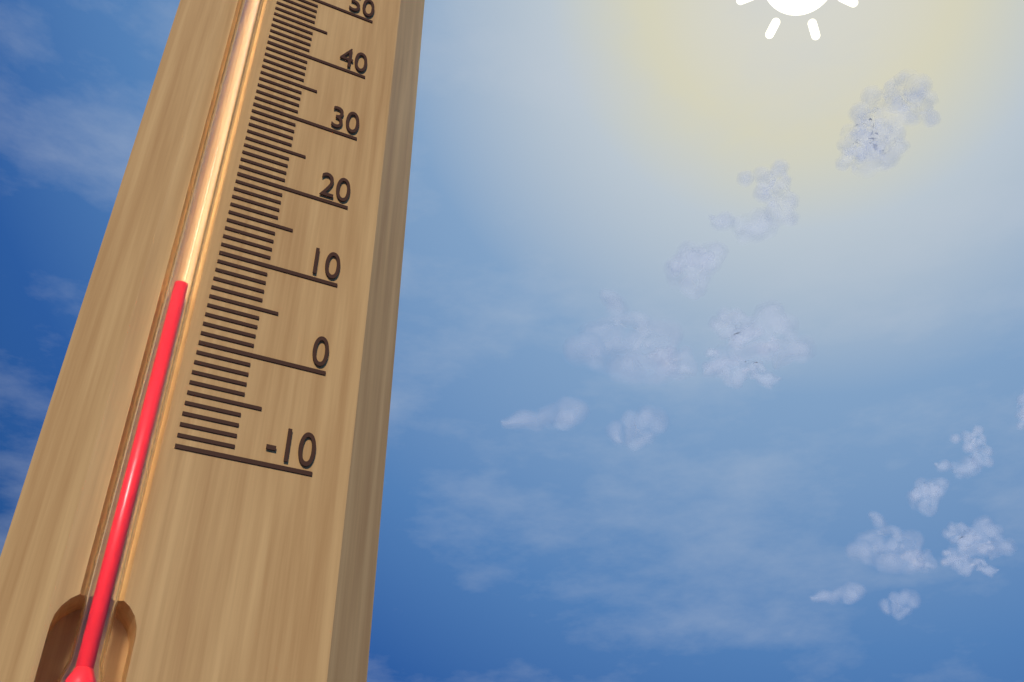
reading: 5 (no unit)
